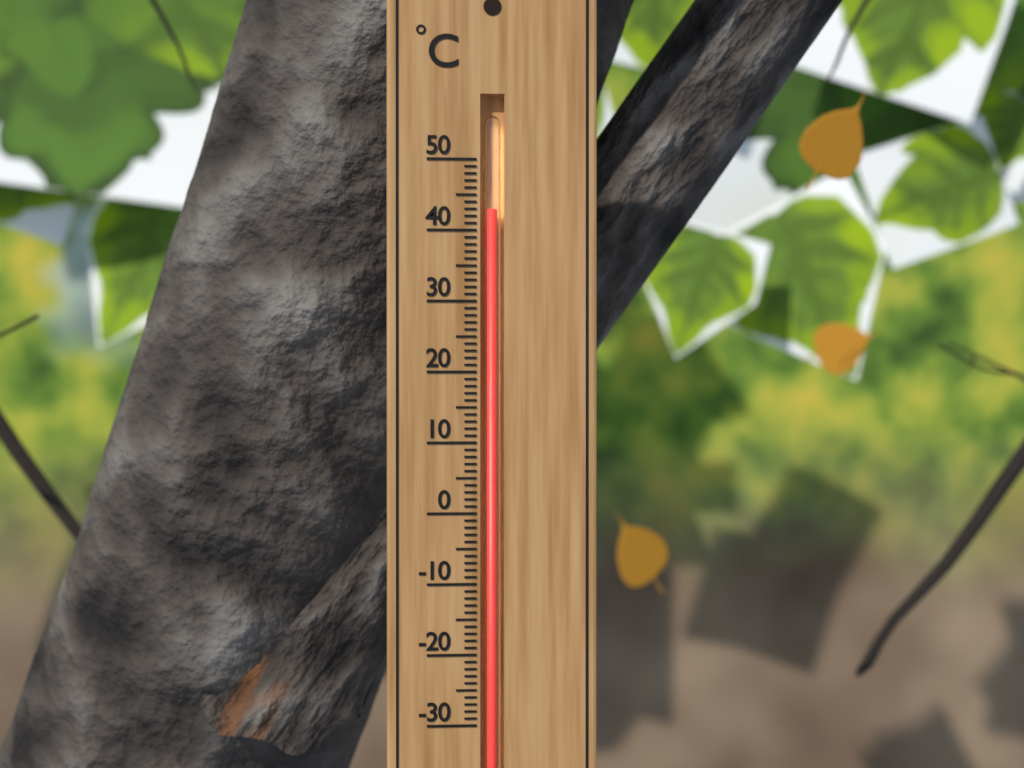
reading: 43 °C
